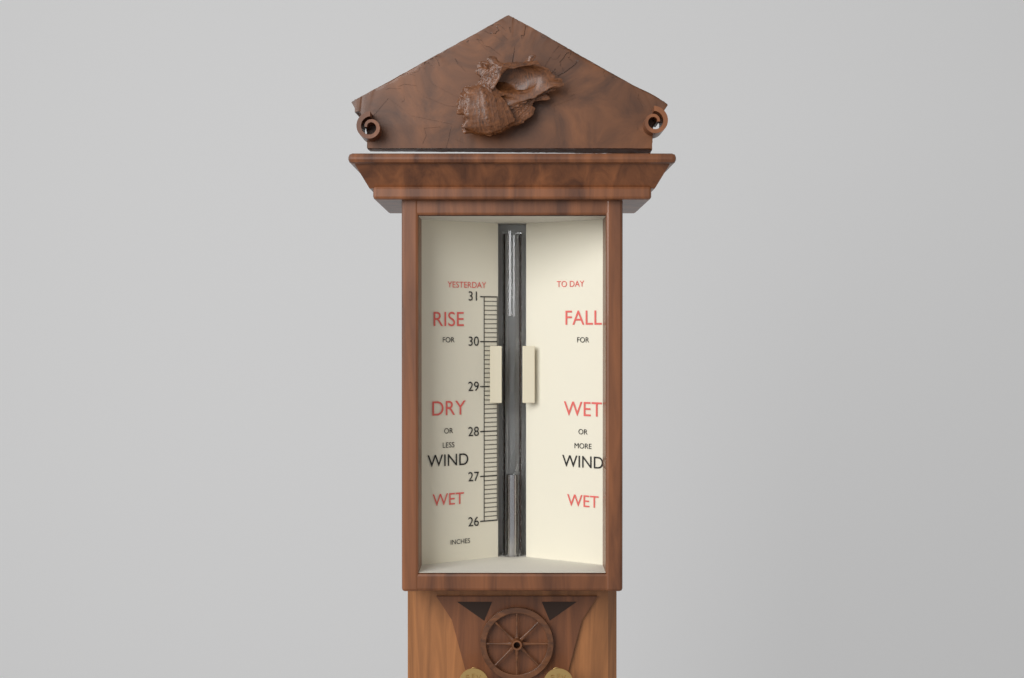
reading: 27.0 in
